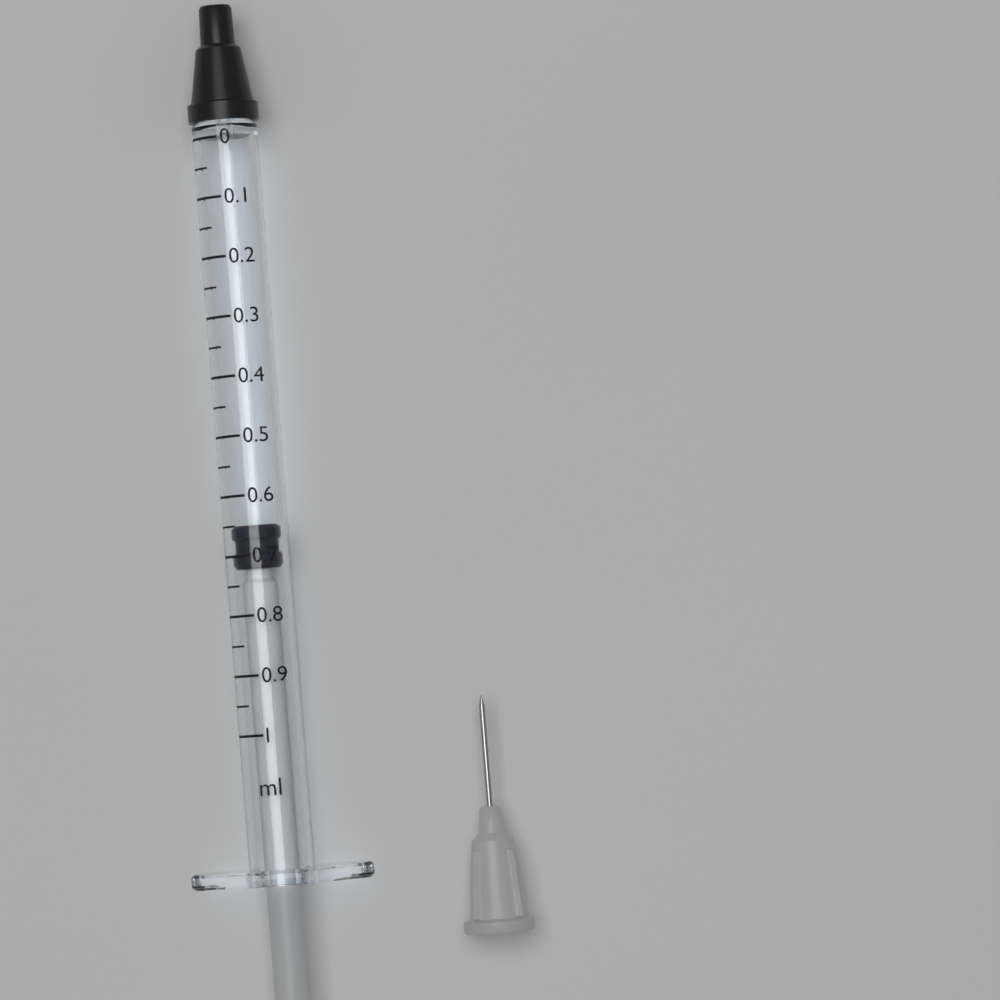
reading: 0.65 ml
